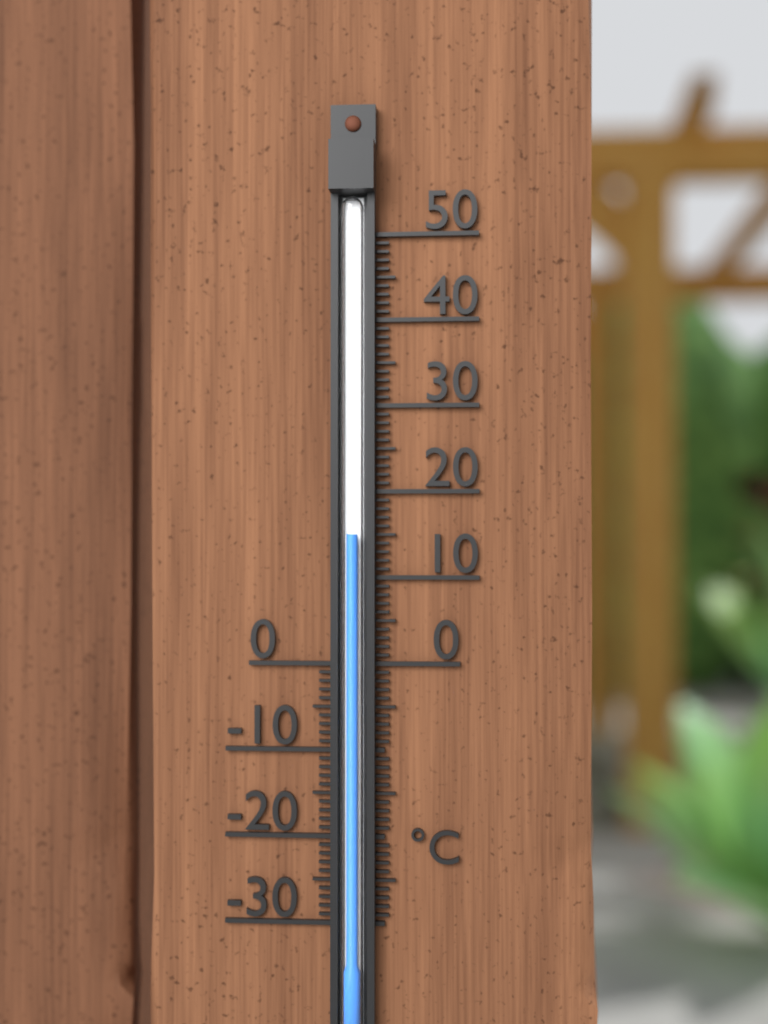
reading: 15 °C
